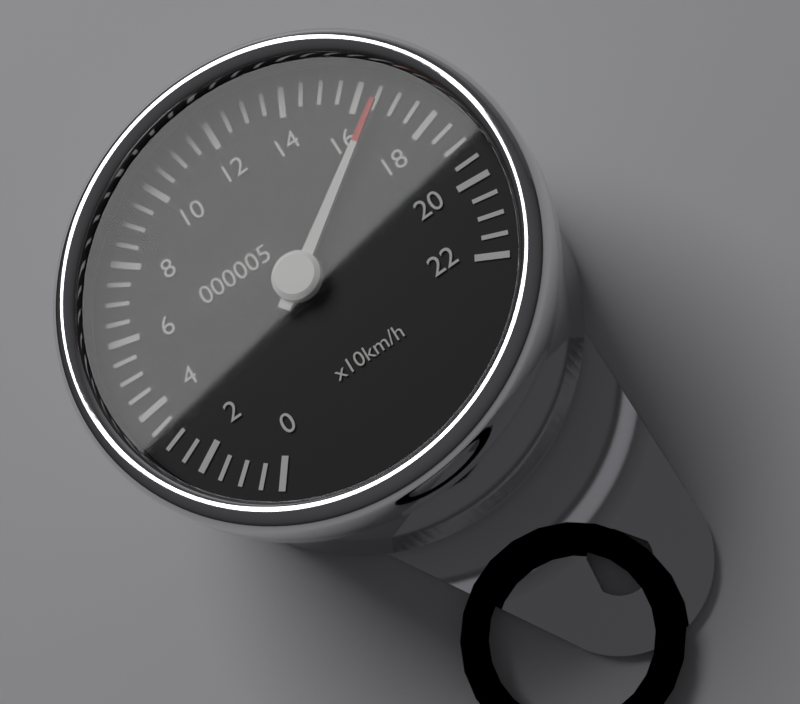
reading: 165 km/h
